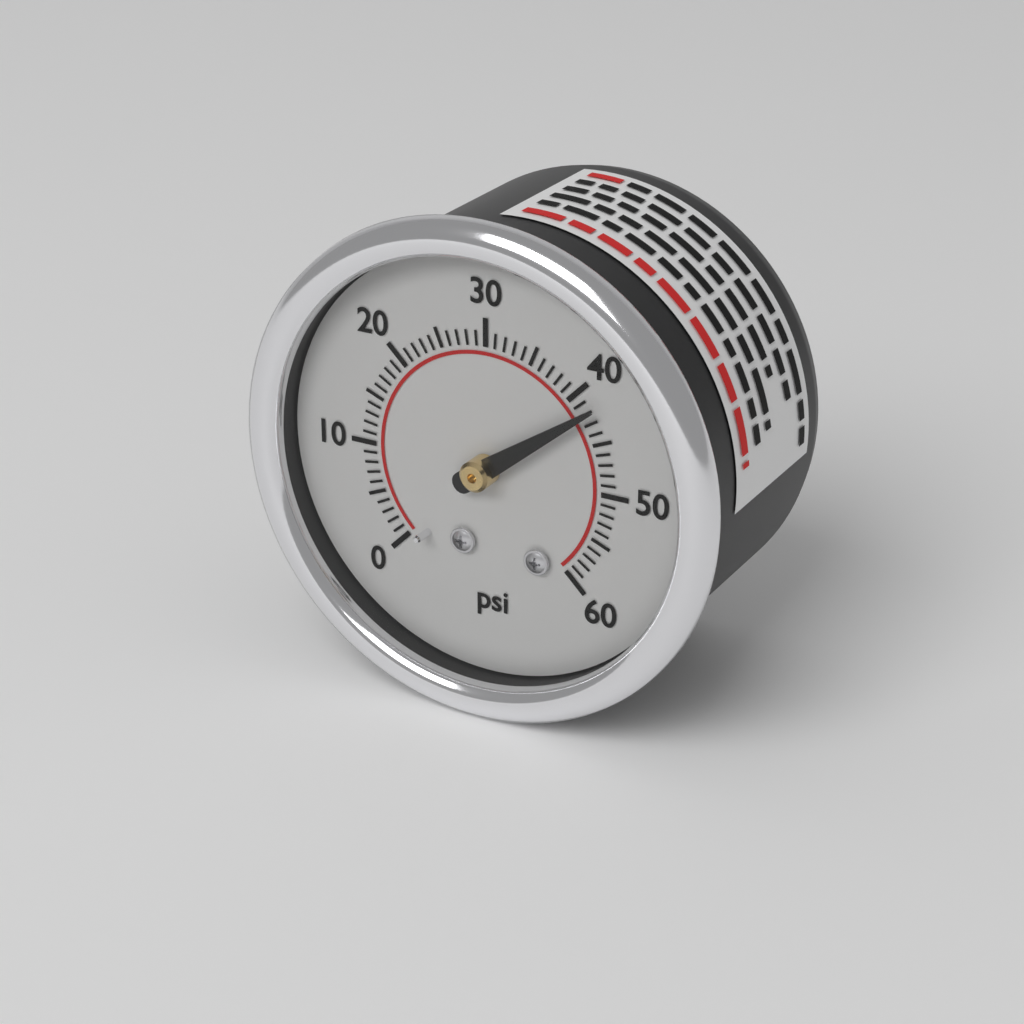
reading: 42 psi
